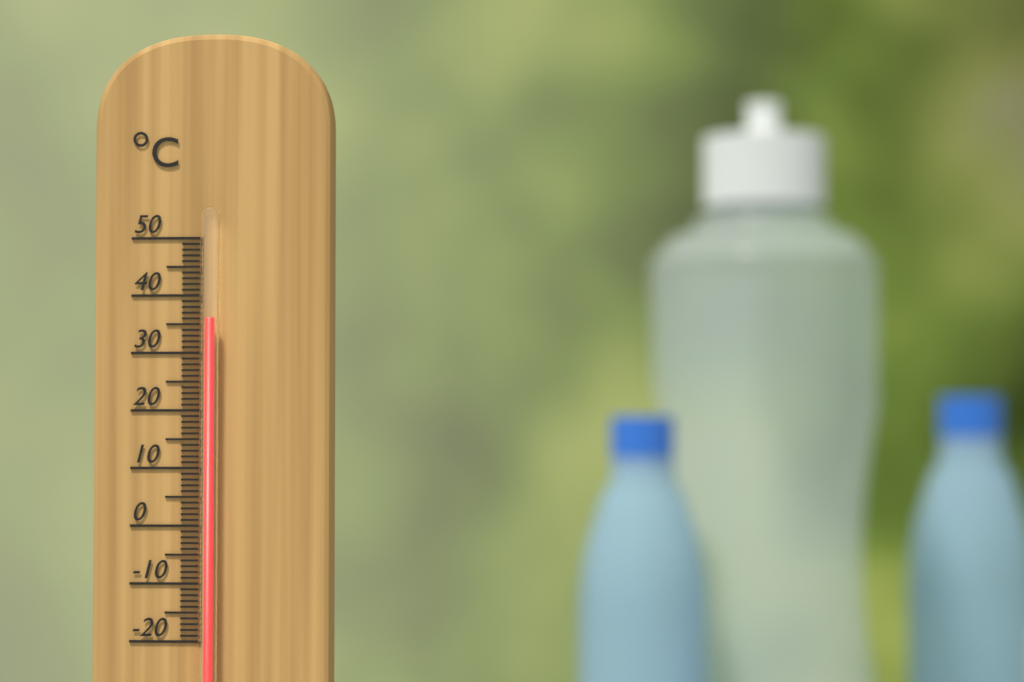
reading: 36 °C
